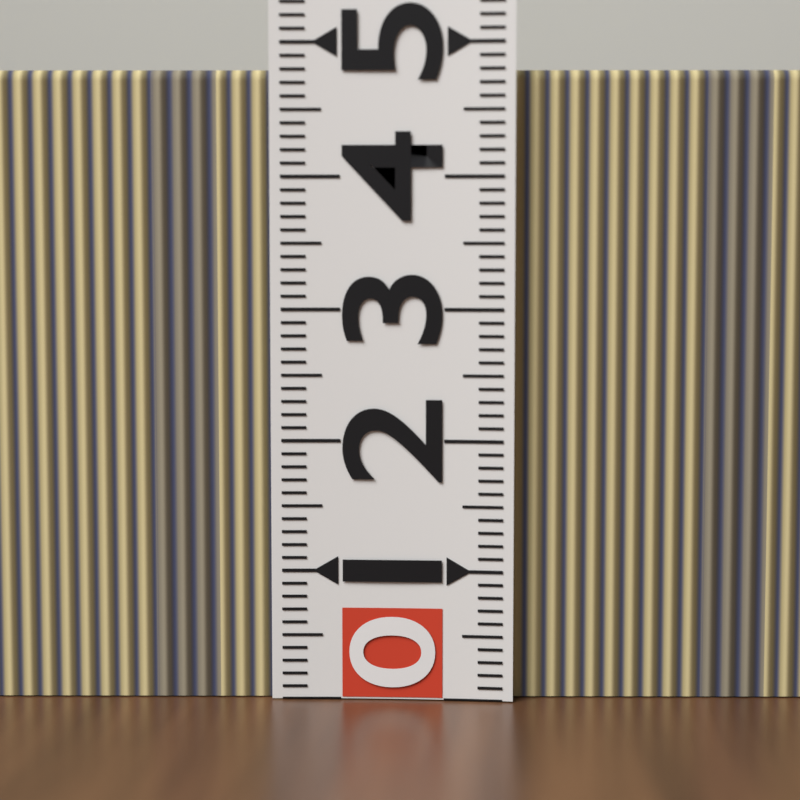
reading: 4.8 (no unit)
